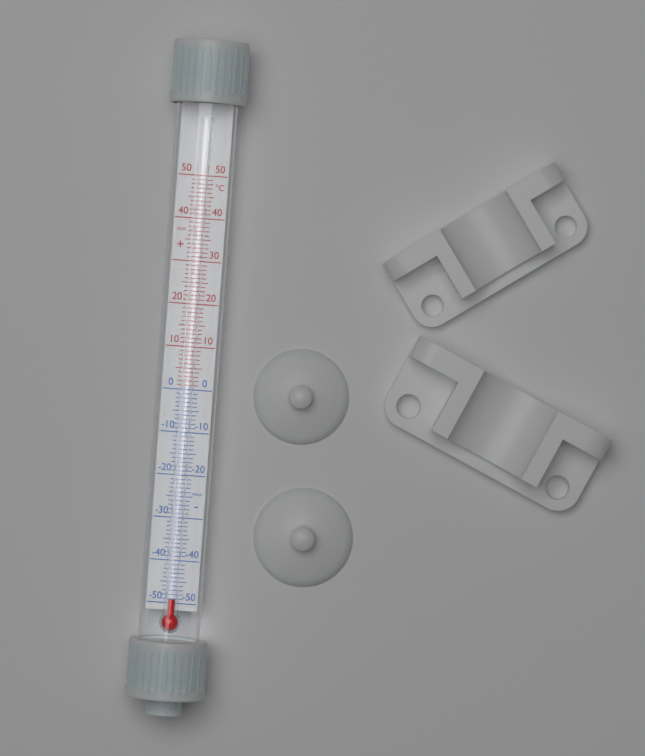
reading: -49 °C
